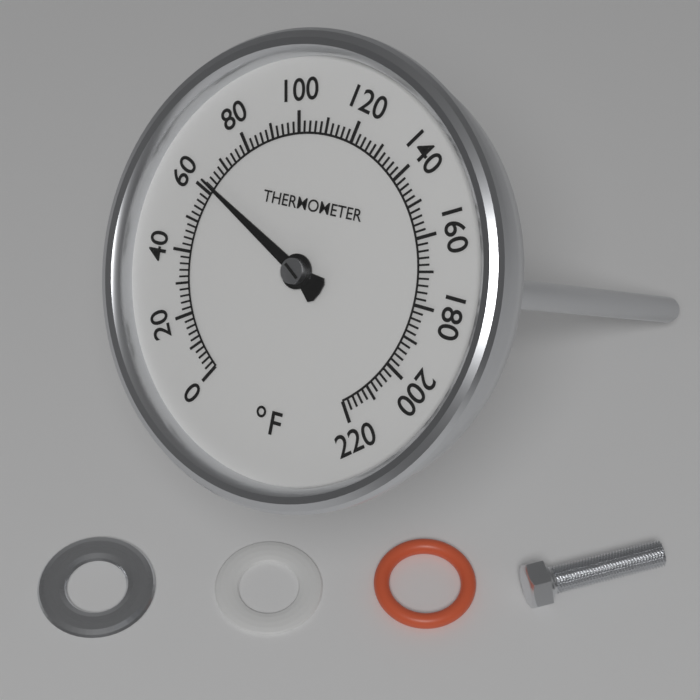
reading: 62 °F
